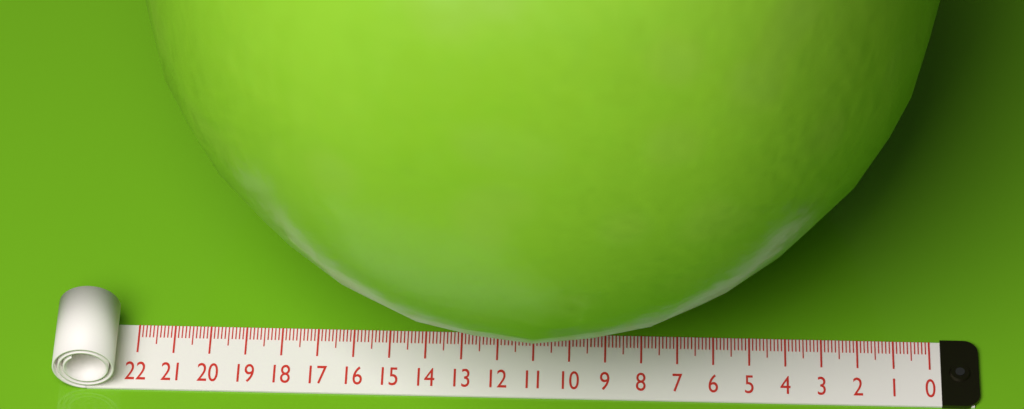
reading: 21.9 (no unit)
